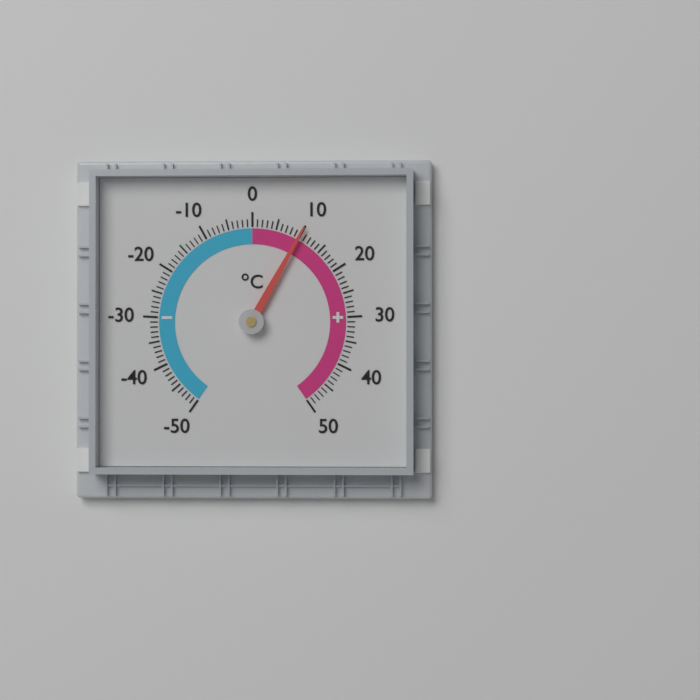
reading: 10 °C
